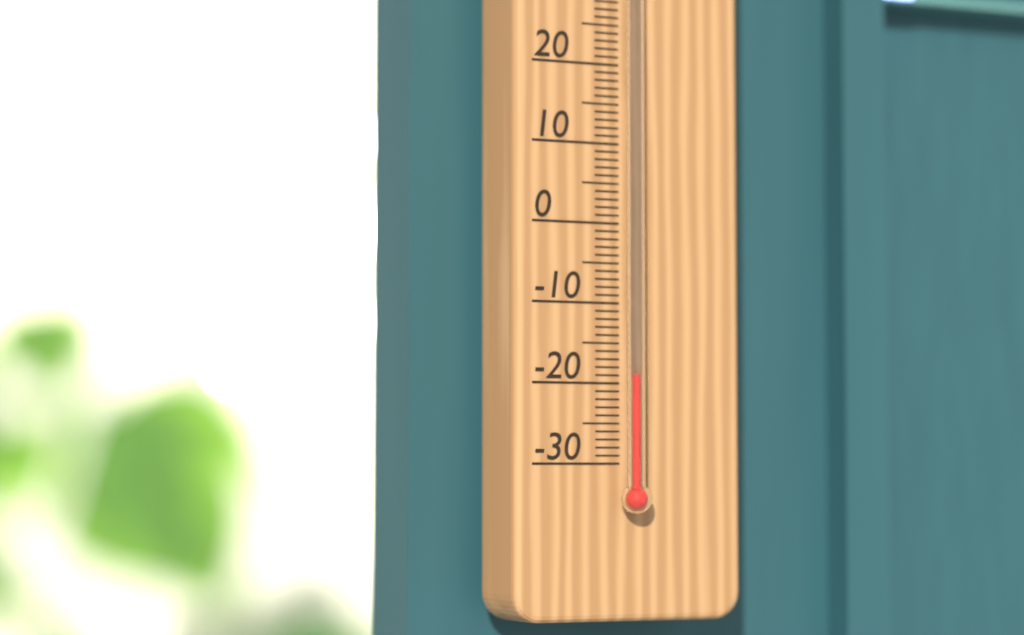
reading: -19 °C
